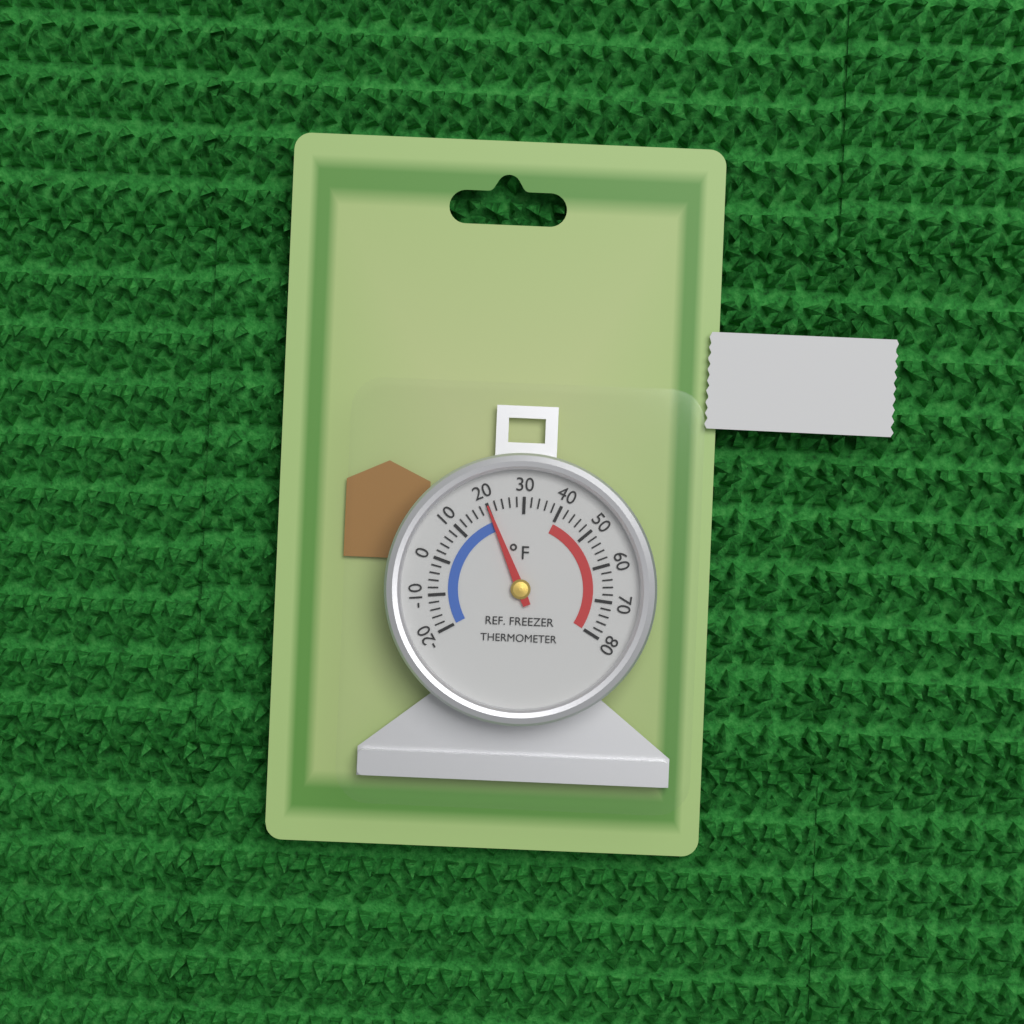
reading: 20 °F
